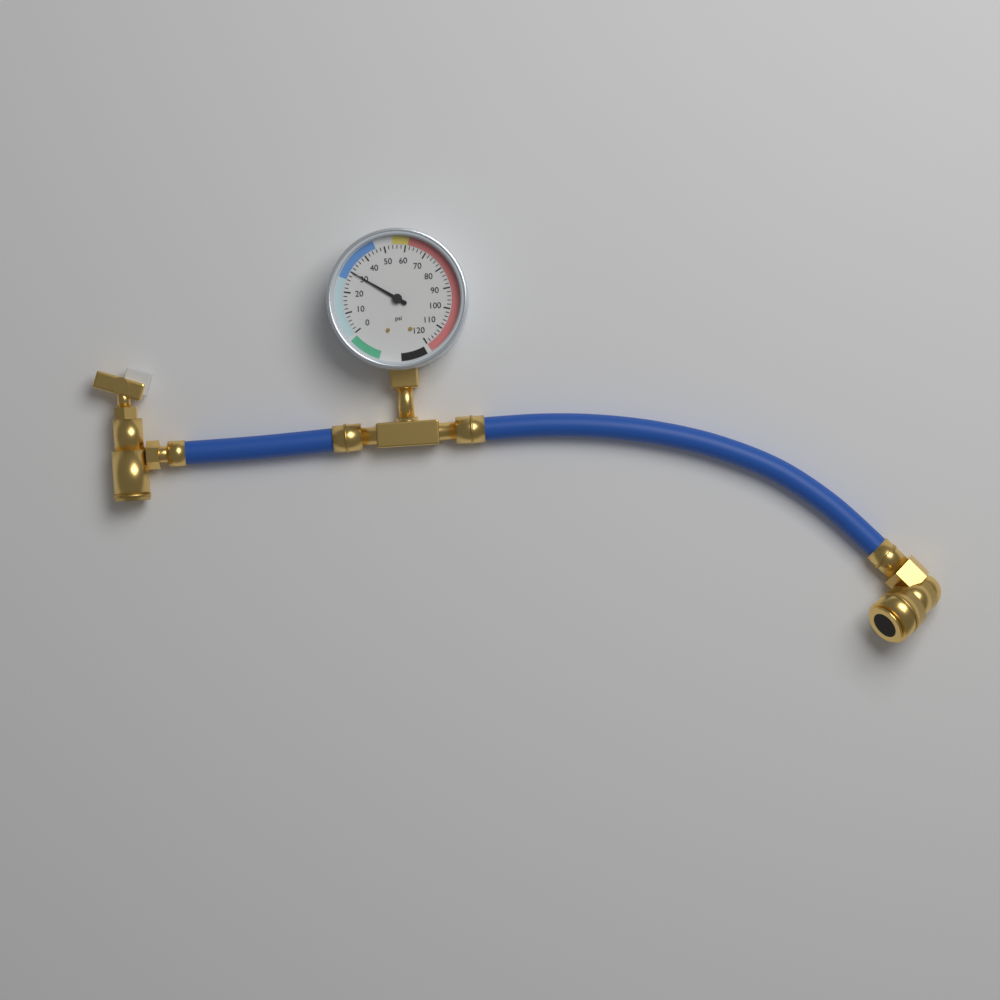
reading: 30 psi
